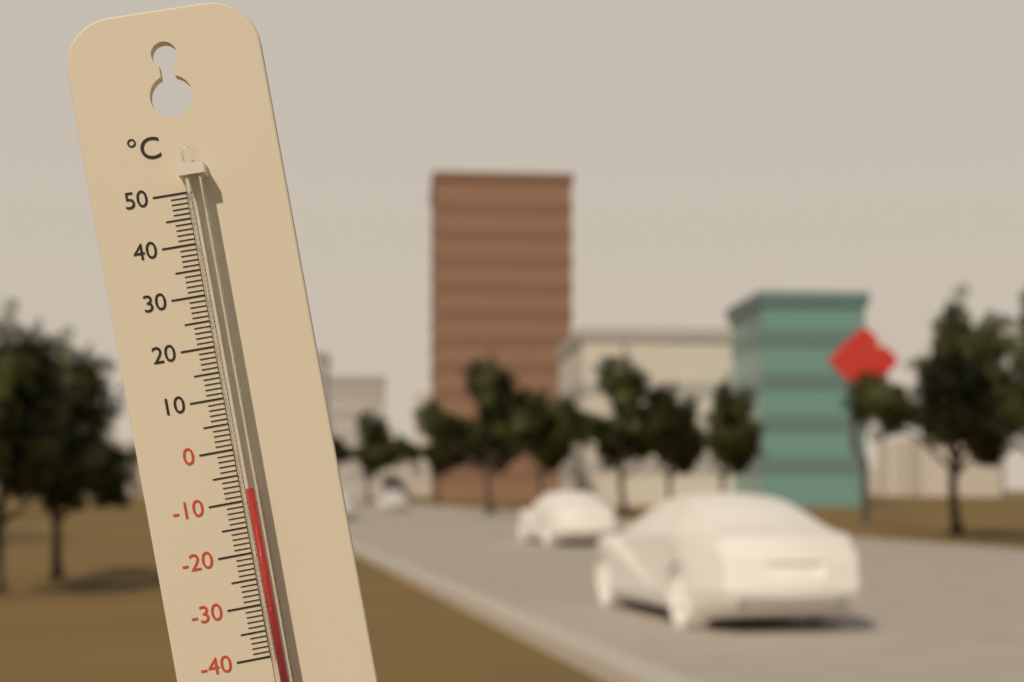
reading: -8 °C
